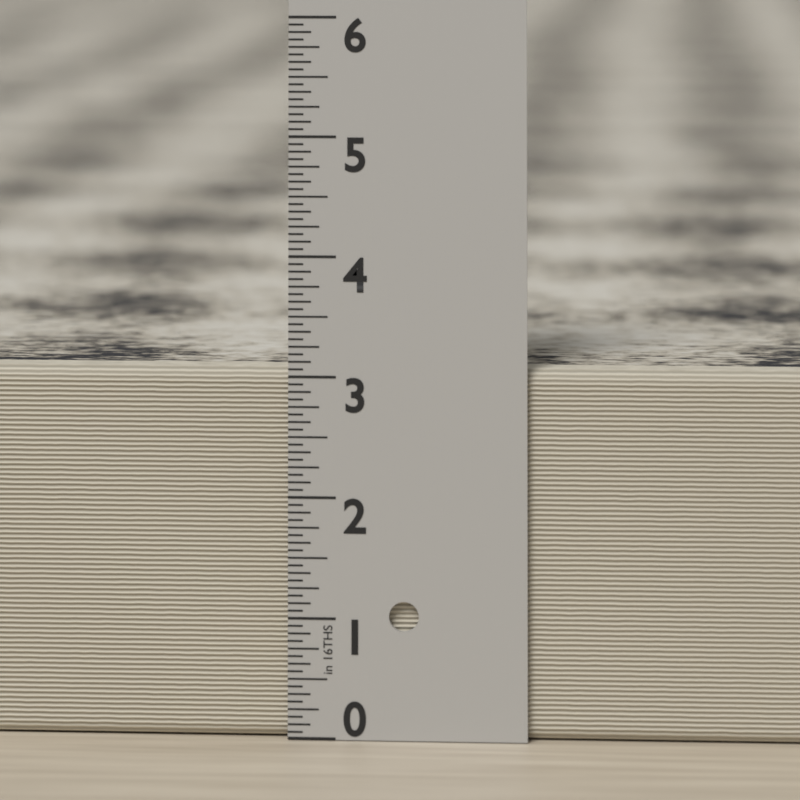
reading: 3.0625 in
